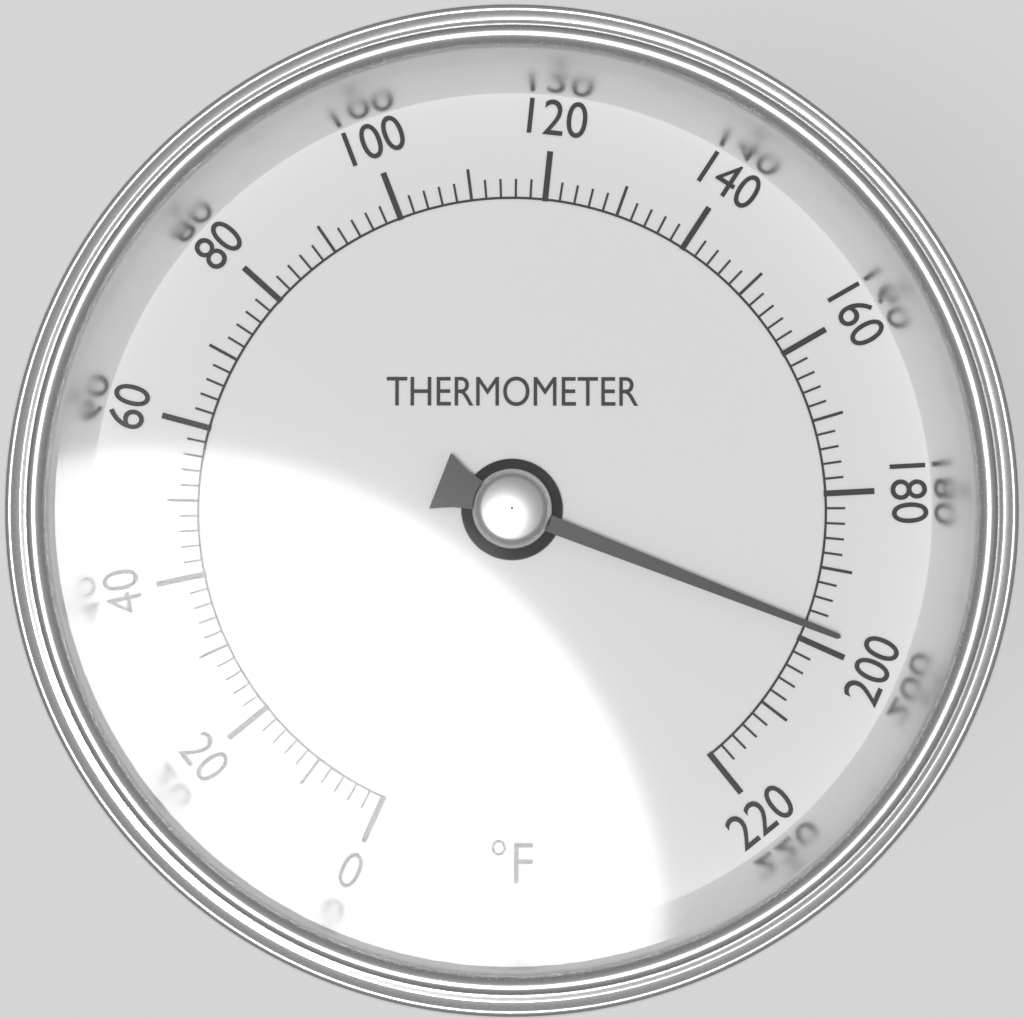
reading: 198 °F
